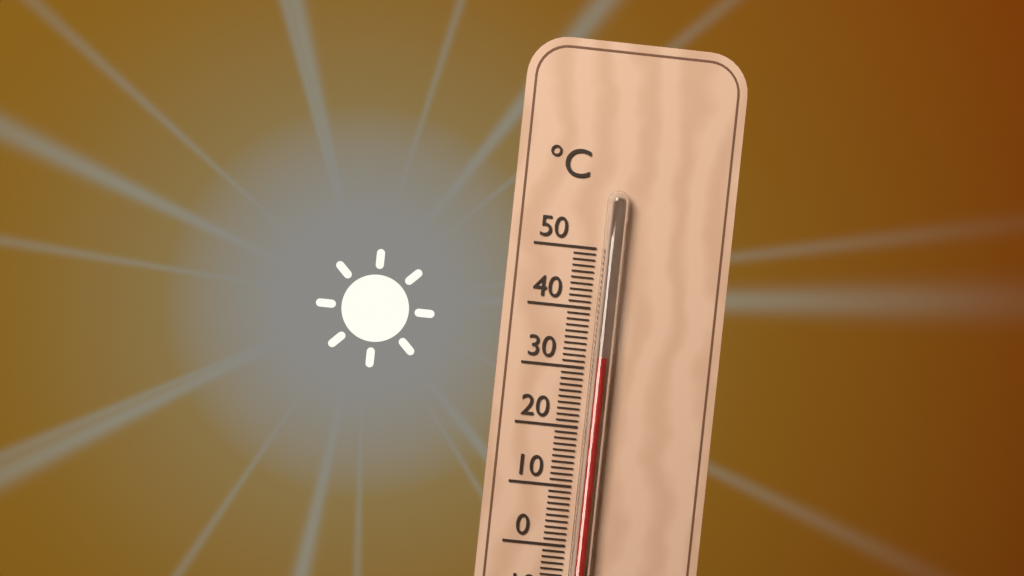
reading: 32 °C
